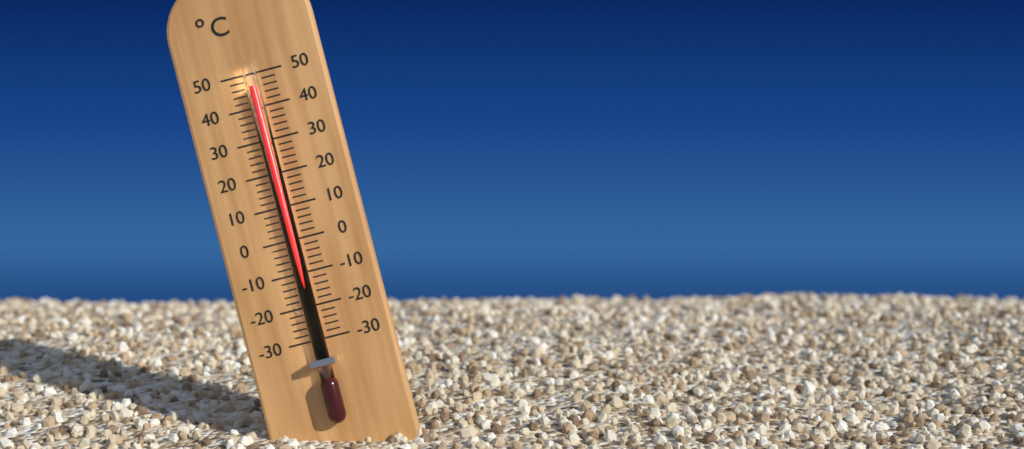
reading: 46 °C
